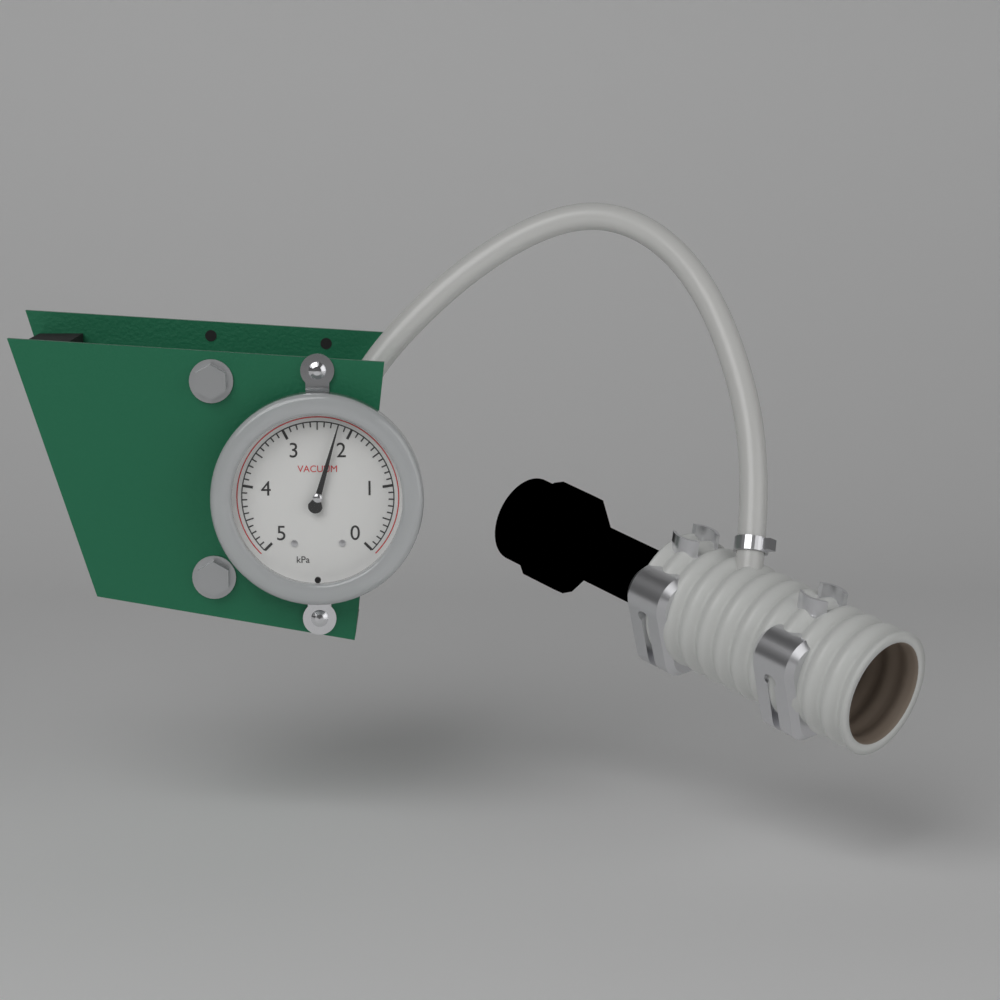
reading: 2.2 kPa
